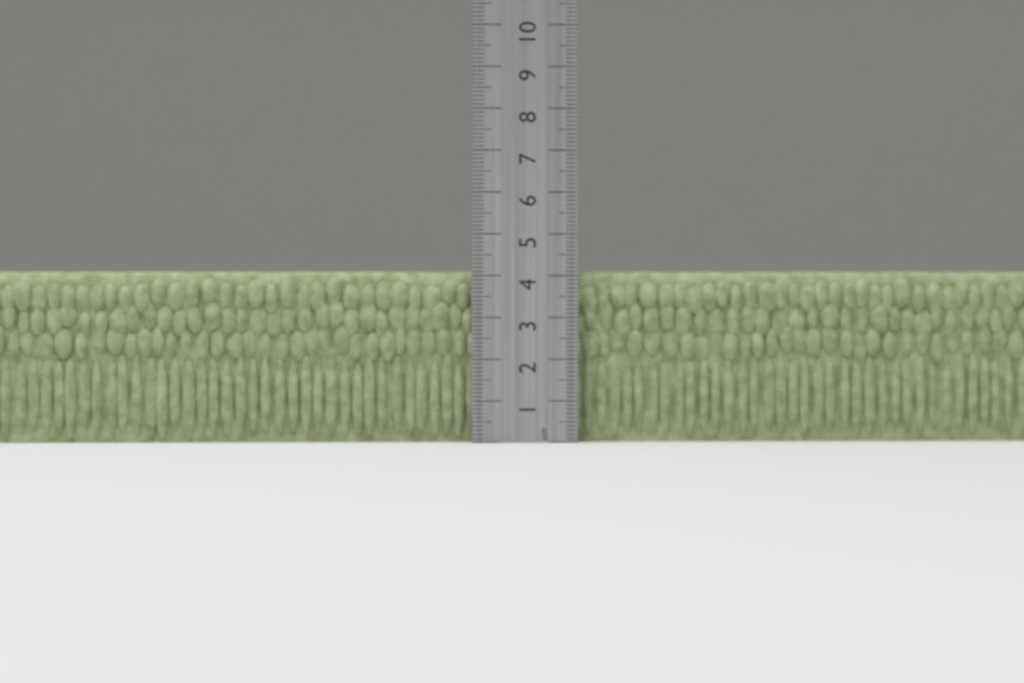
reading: 4.1 cm
